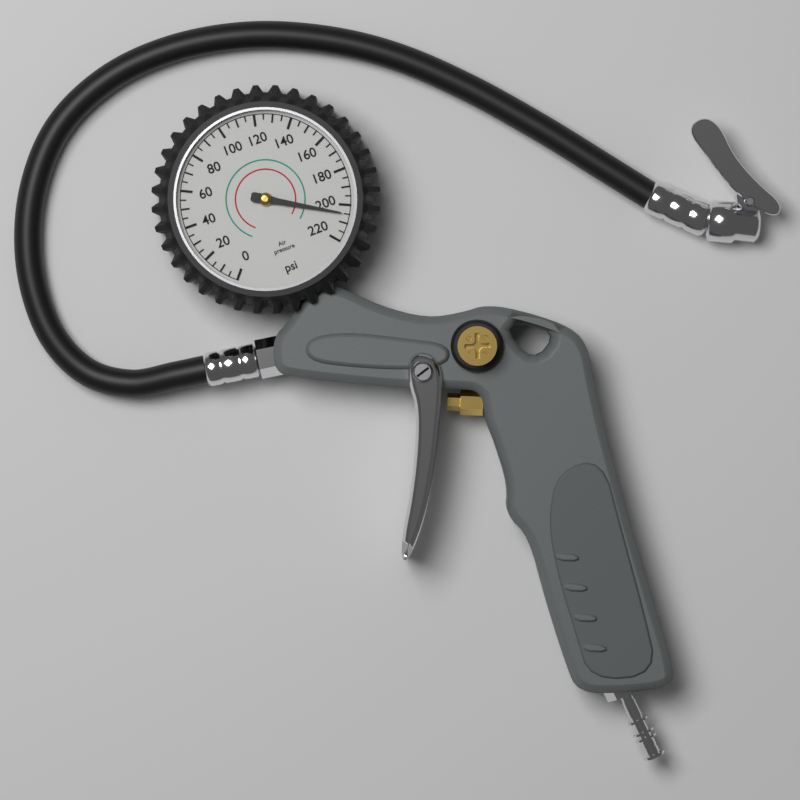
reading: 205 psi
